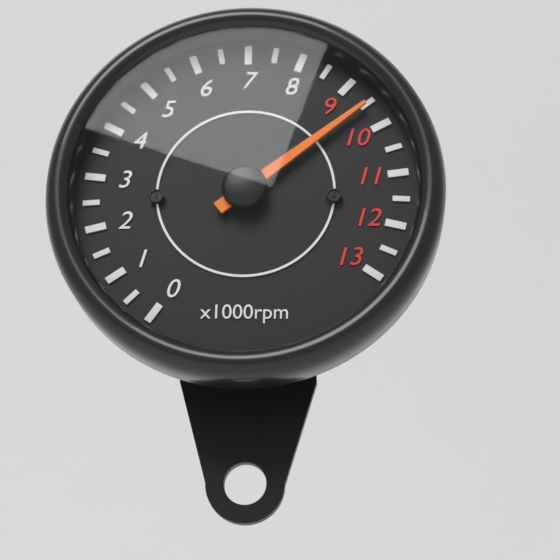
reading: 9500 rpm
